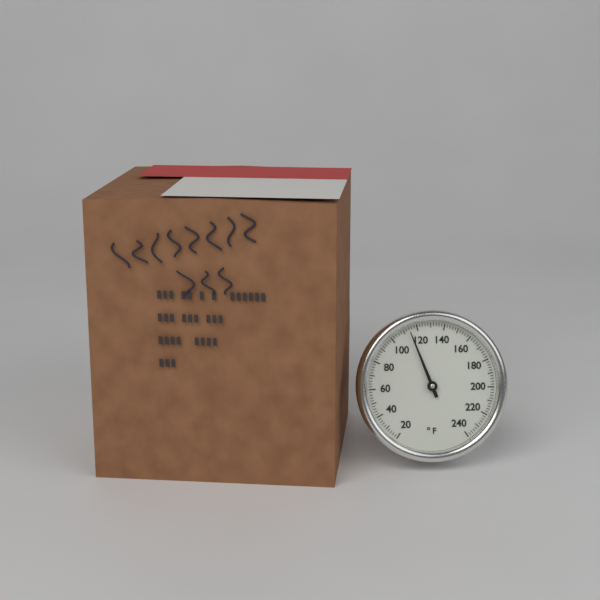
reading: 114 °F
